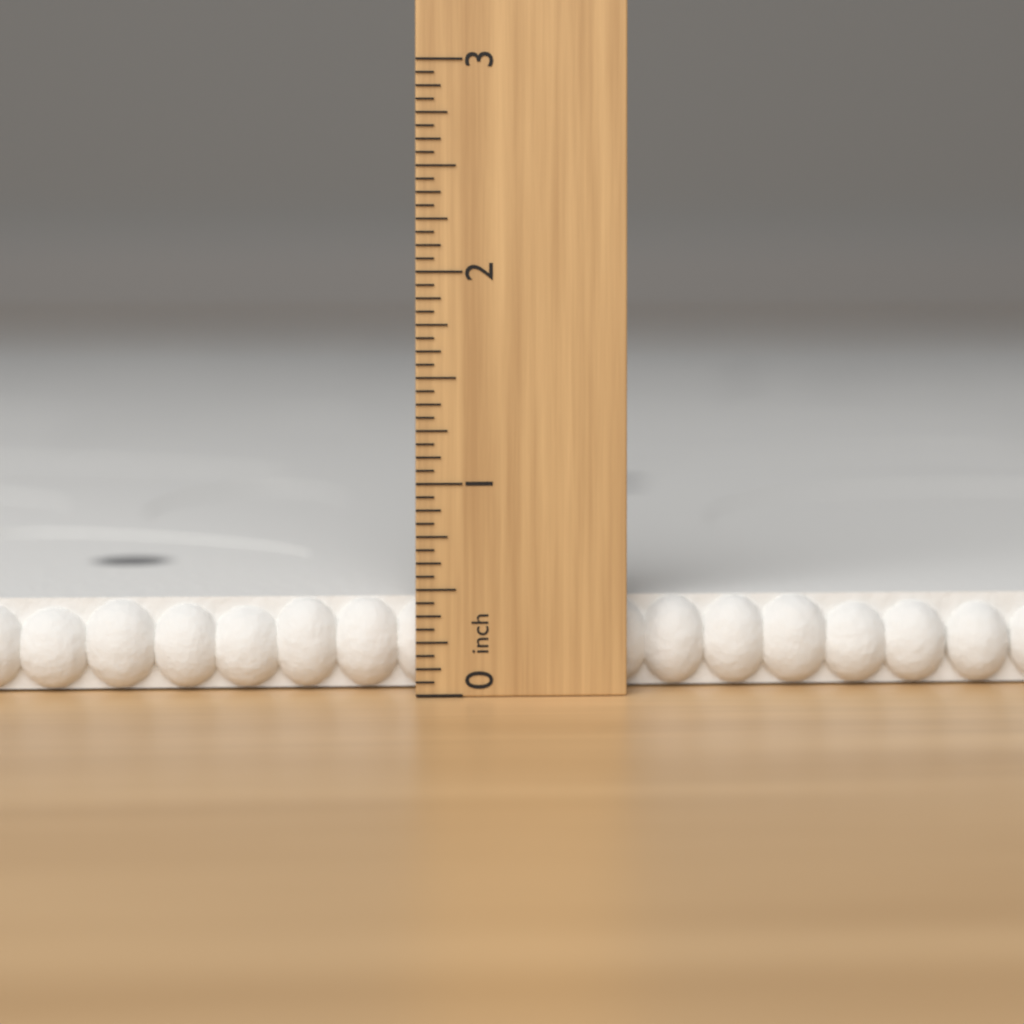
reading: 0.4375 inch
